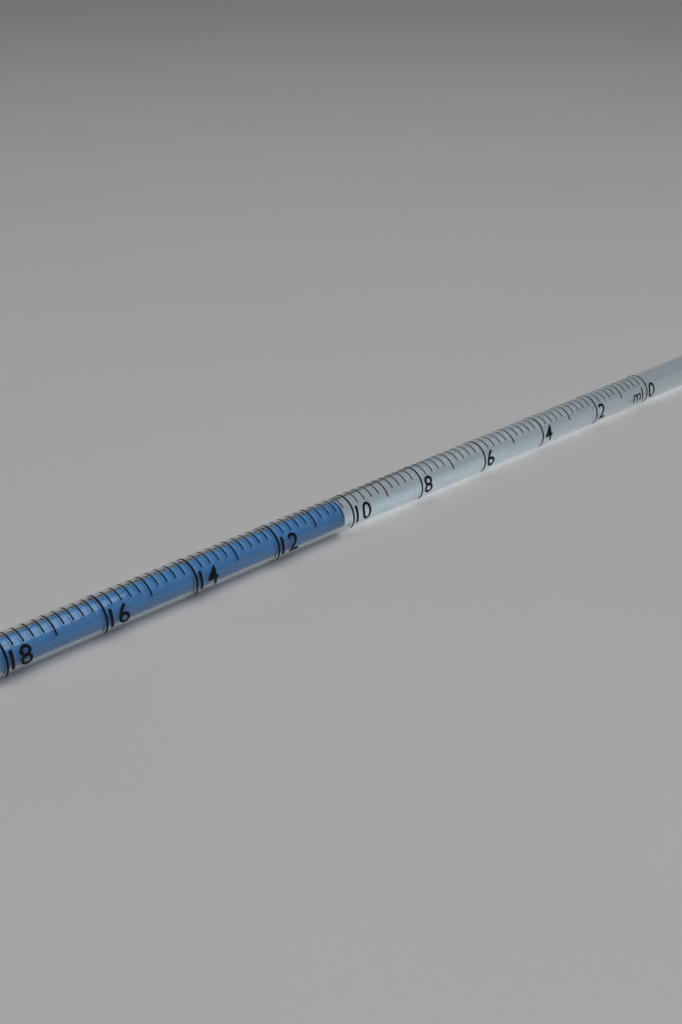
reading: 10.2 ml
